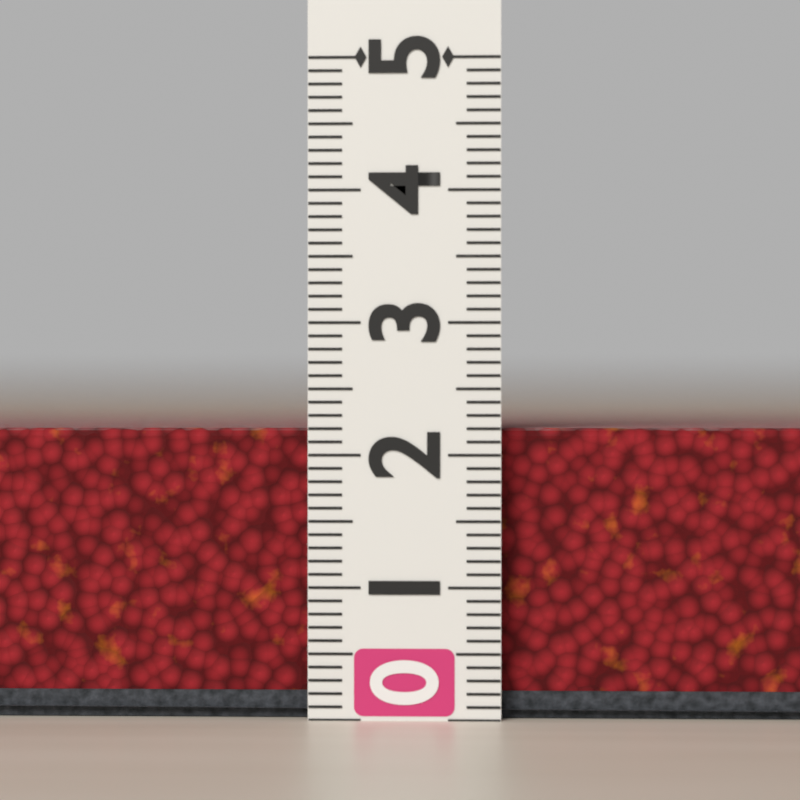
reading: 2.2 (no unit)
